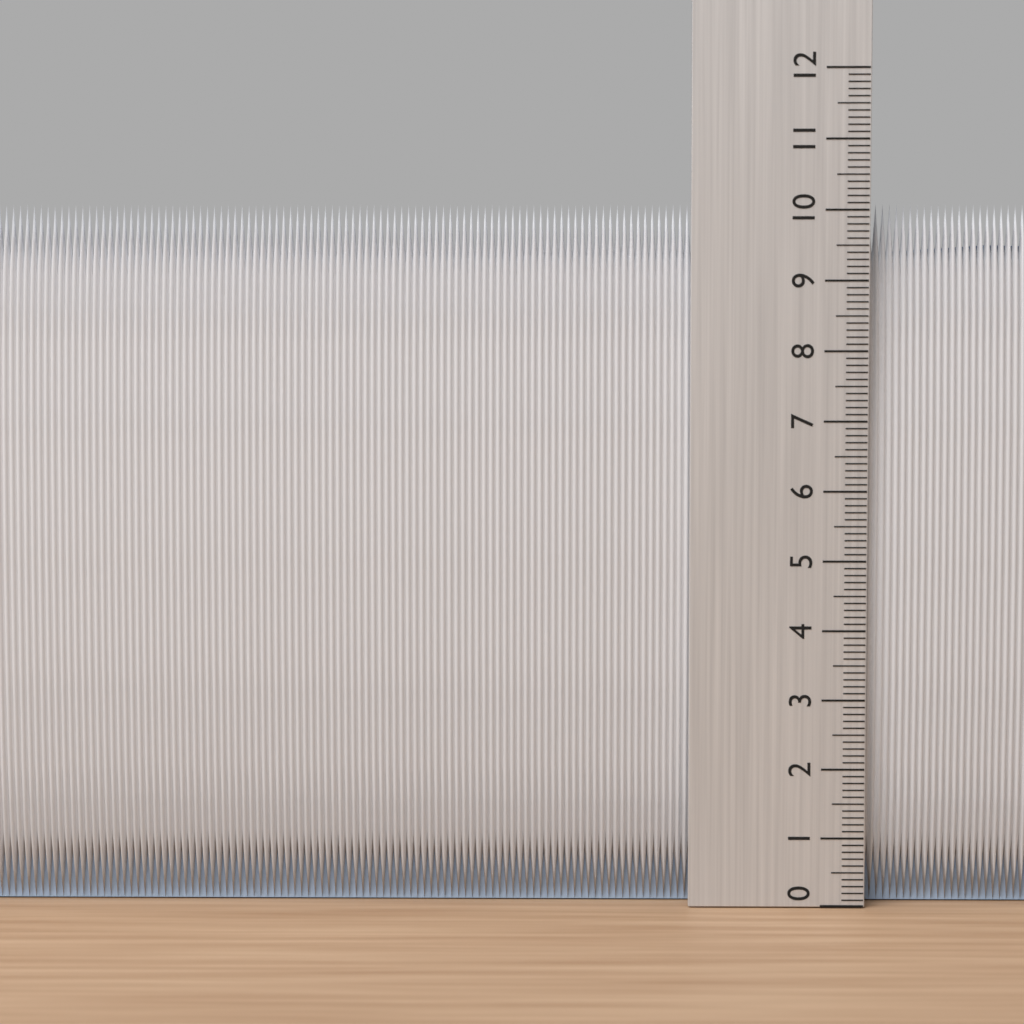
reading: 10.1 (no unit)
